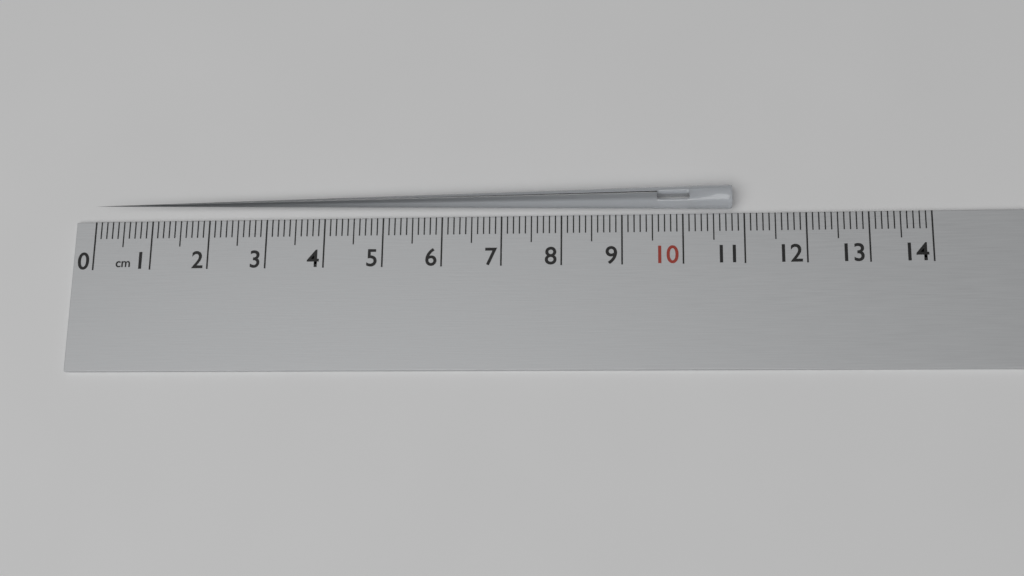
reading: 10.8 cm
